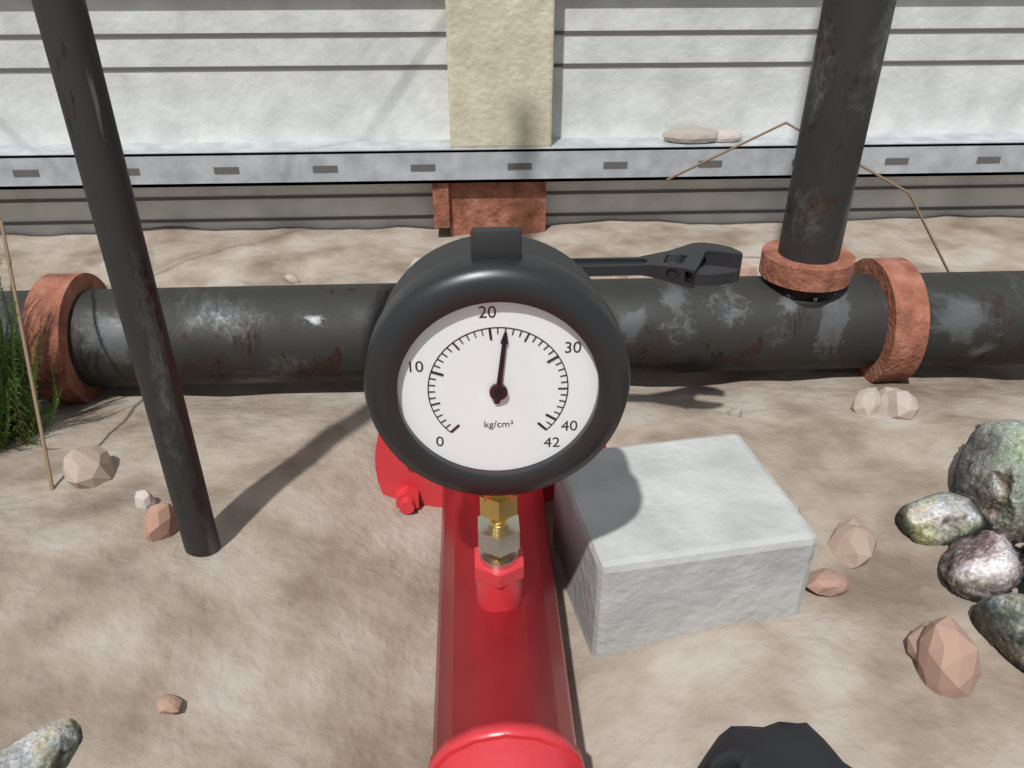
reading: 22 kg/cm²
